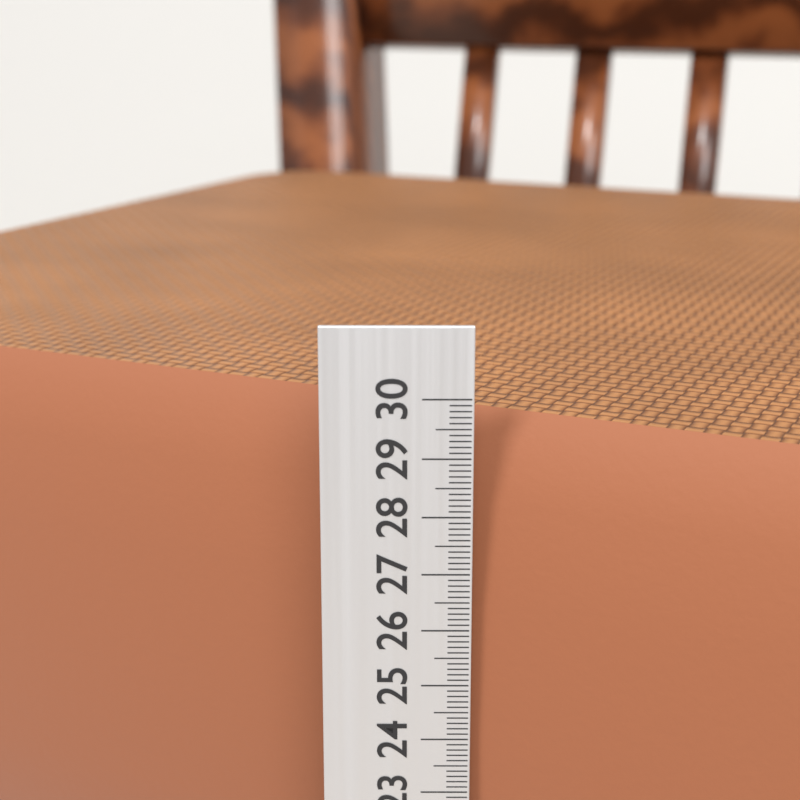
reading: 29.6 cm
